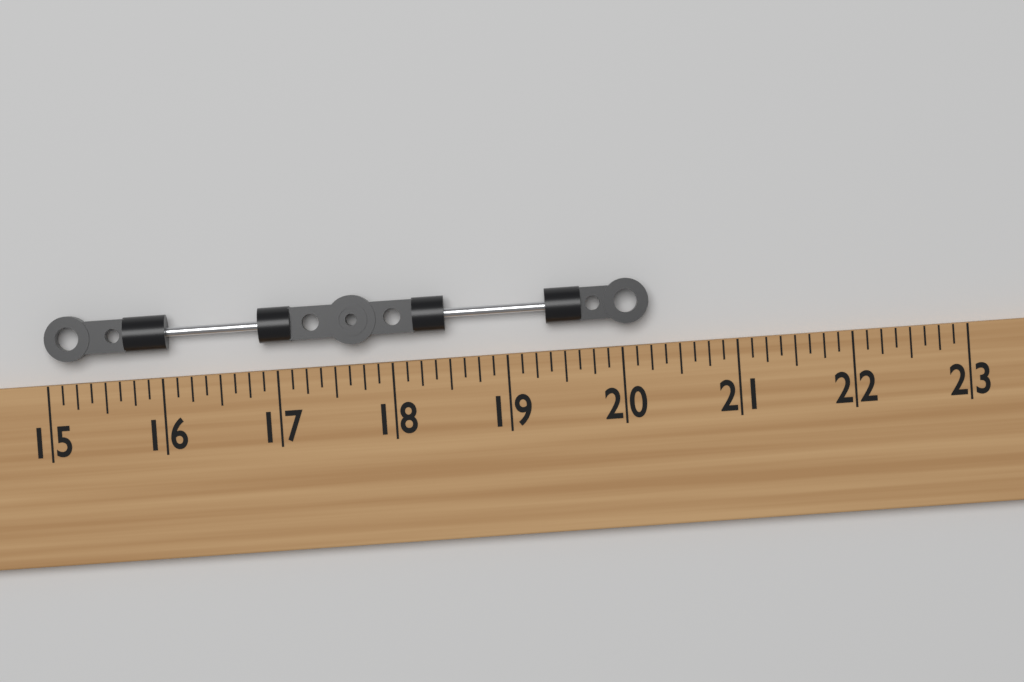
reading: 20.250 (no unit)
